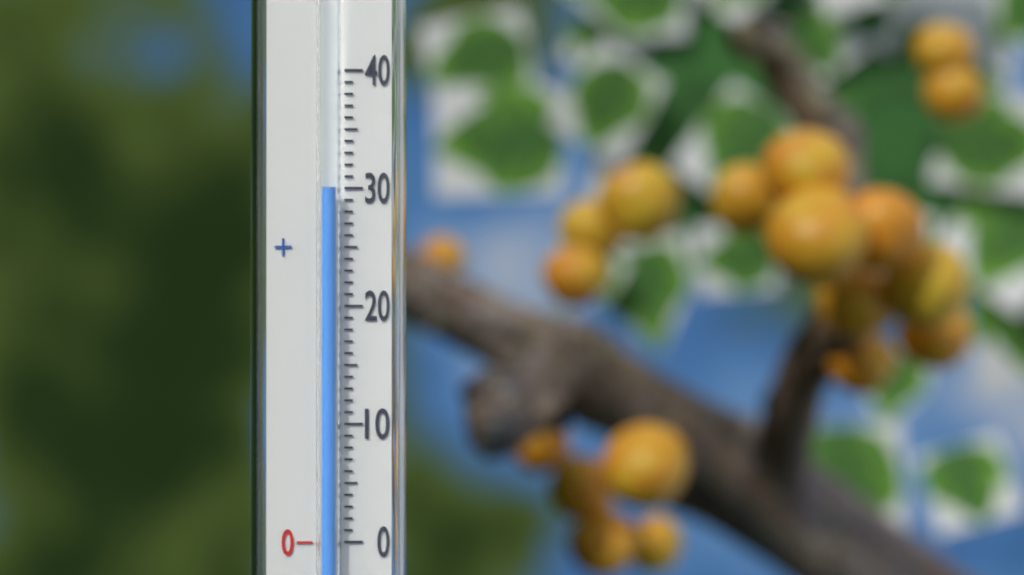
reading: 30 (no unit)
